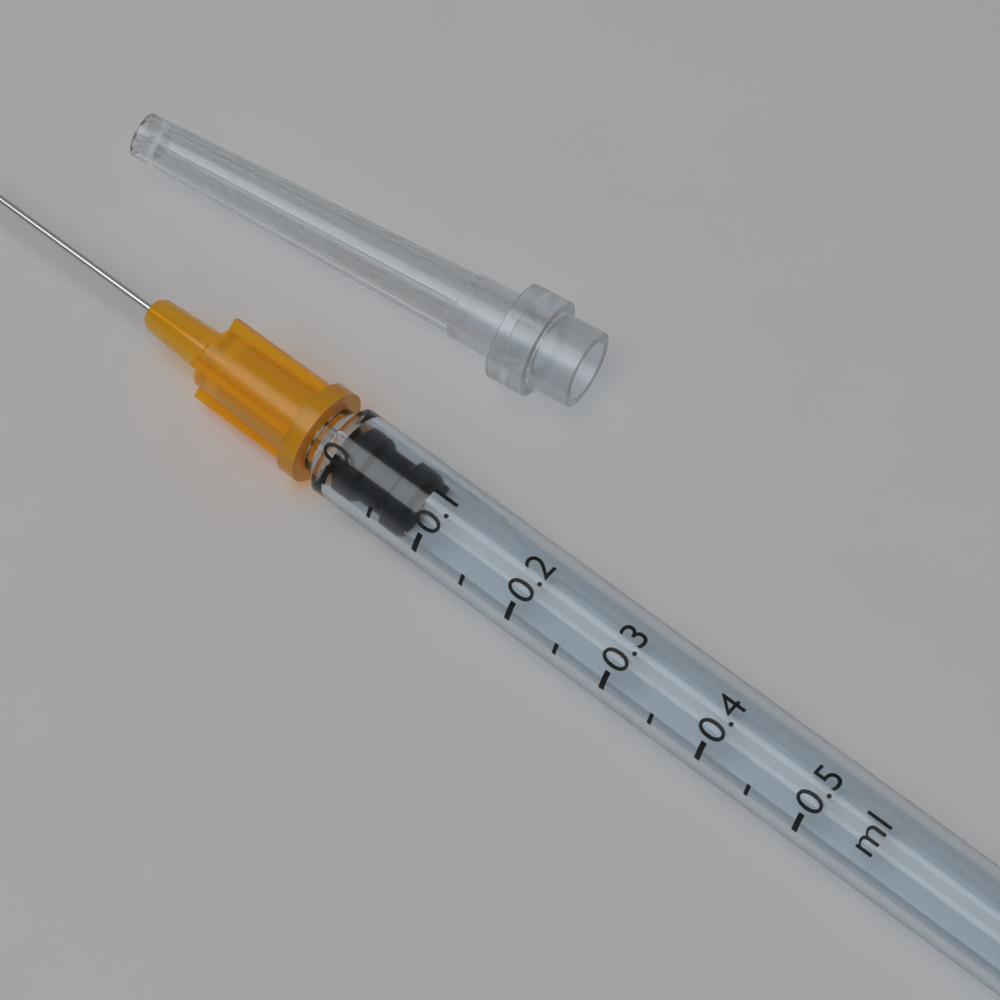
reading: 0.00 ml
